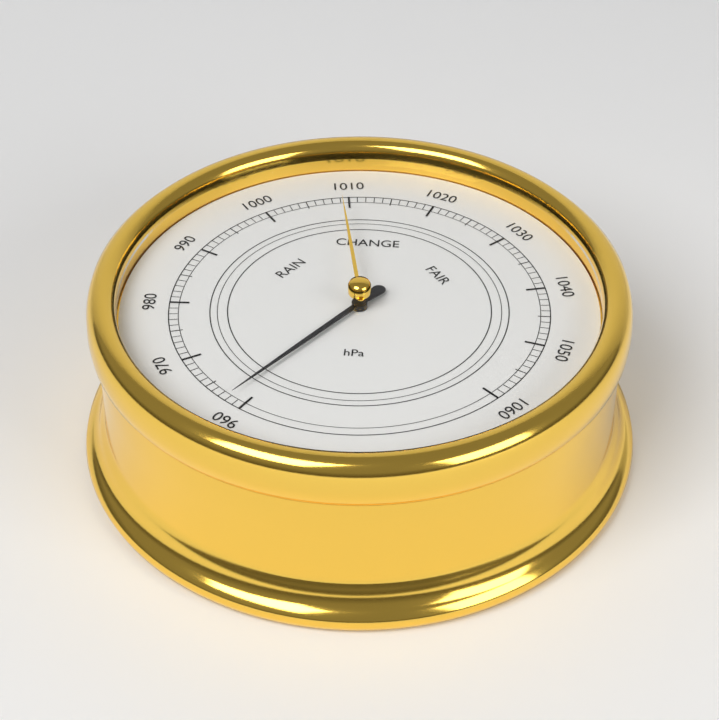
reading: 962 hPa
